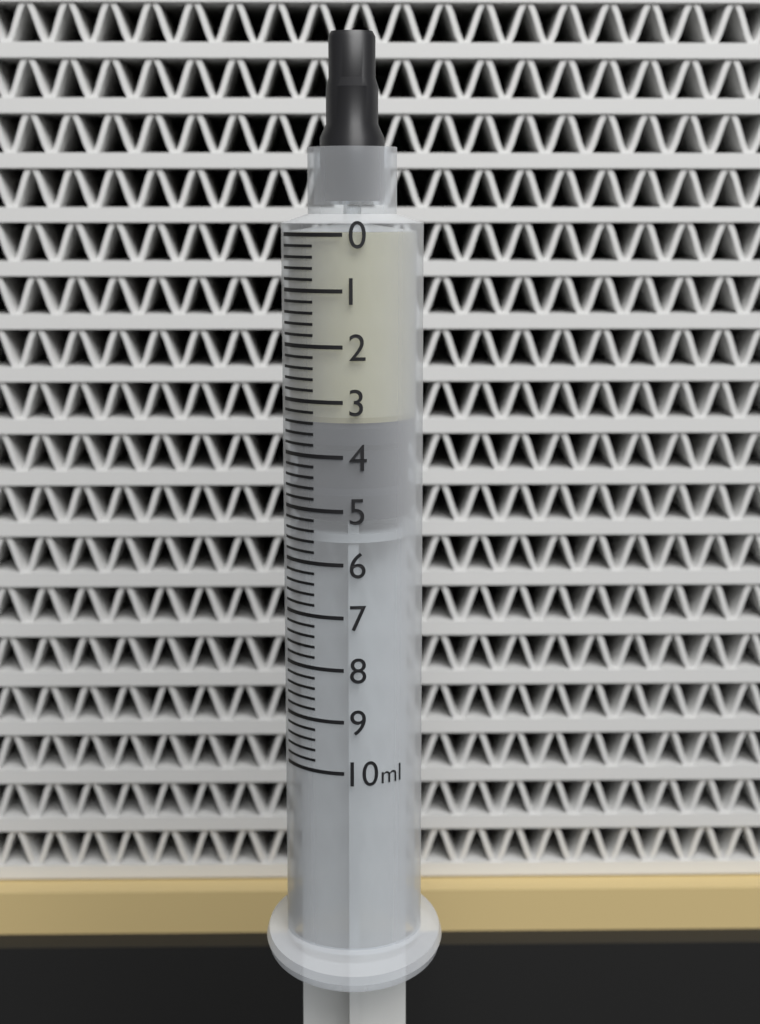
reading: 3.4 ml
